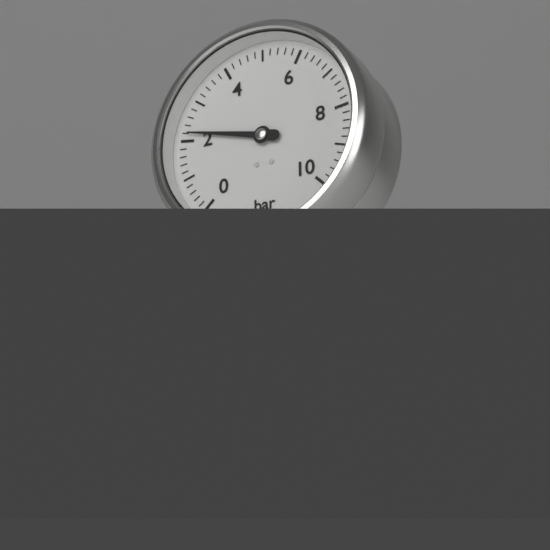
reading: 2.2 bar
